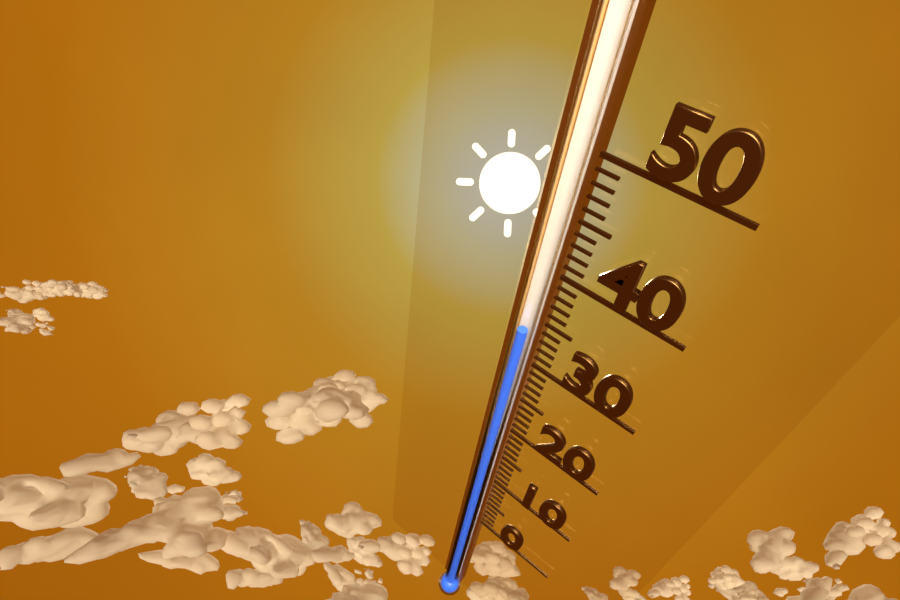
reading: 33 (no unit)
